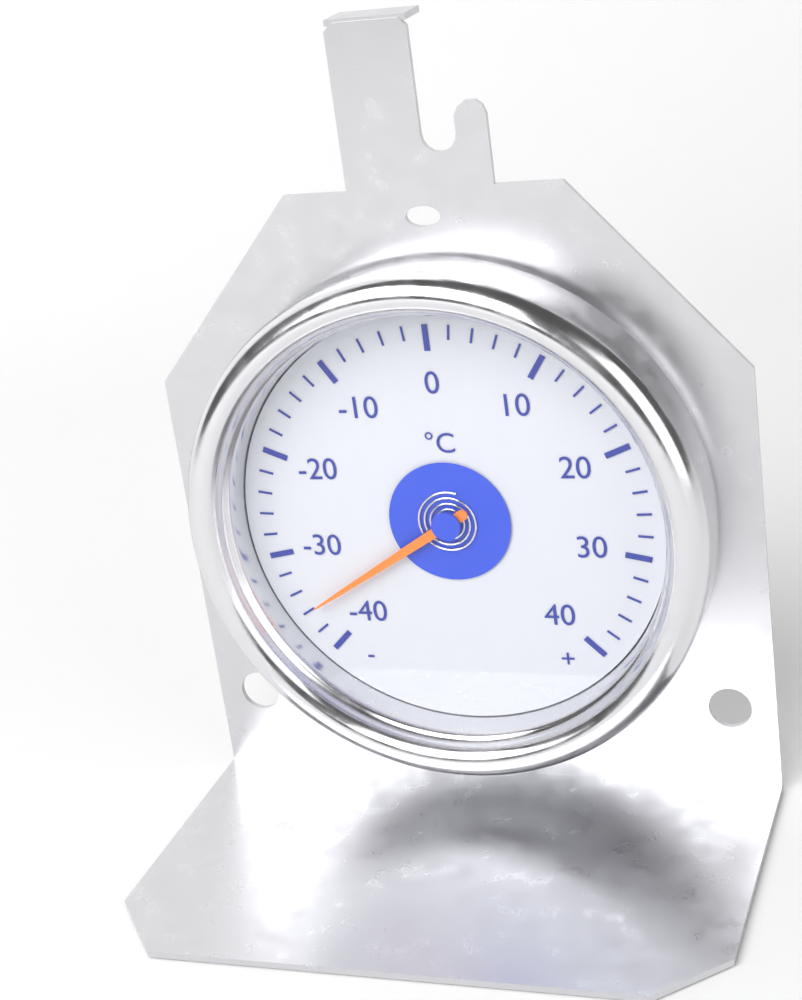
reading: -36 °C
